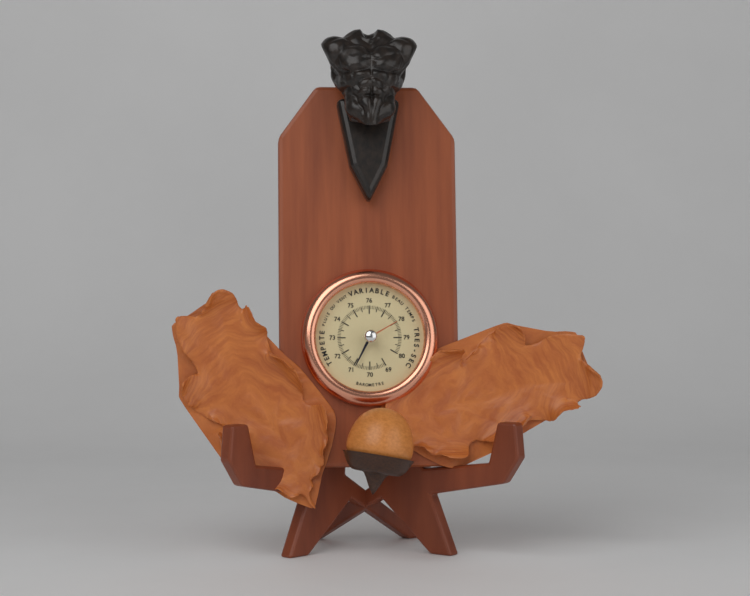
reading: 70.9 (no unit)
